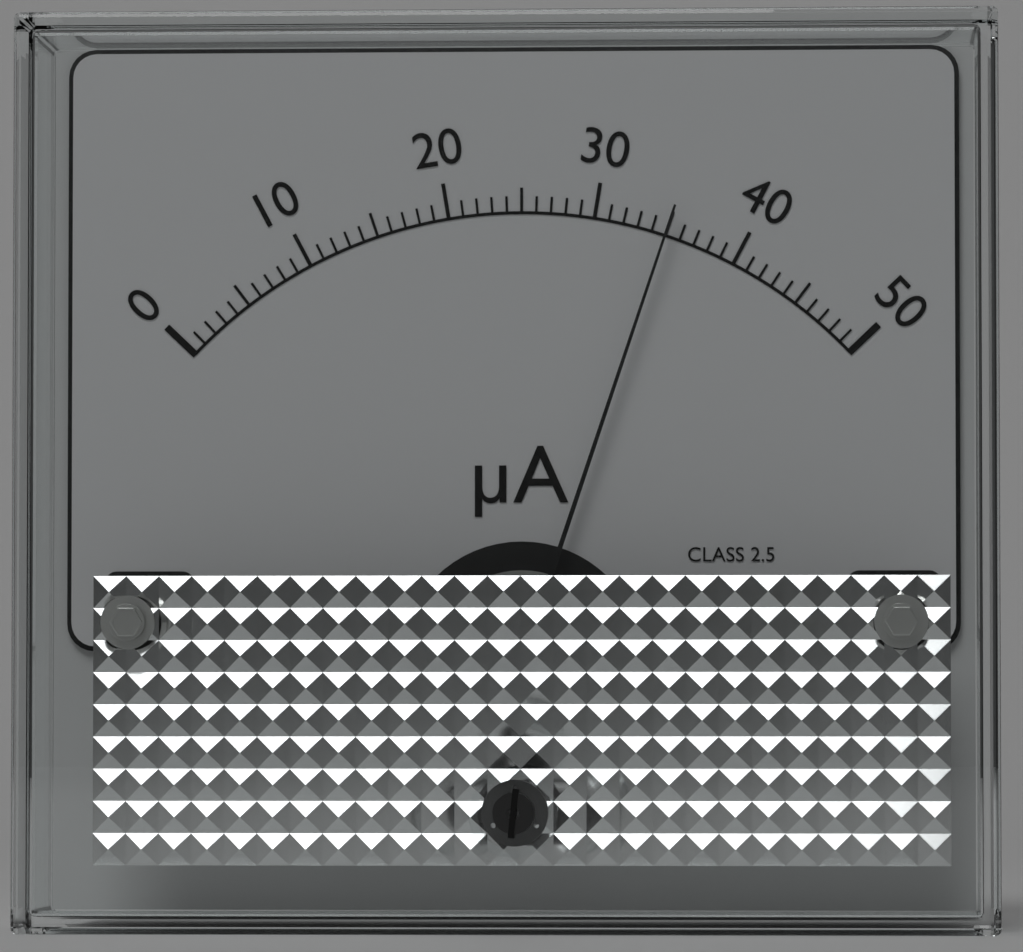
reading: 35 µA
